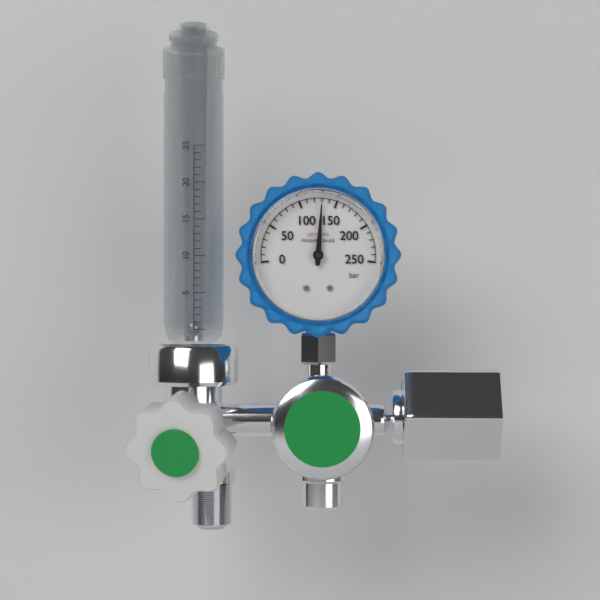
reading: 130 bar
